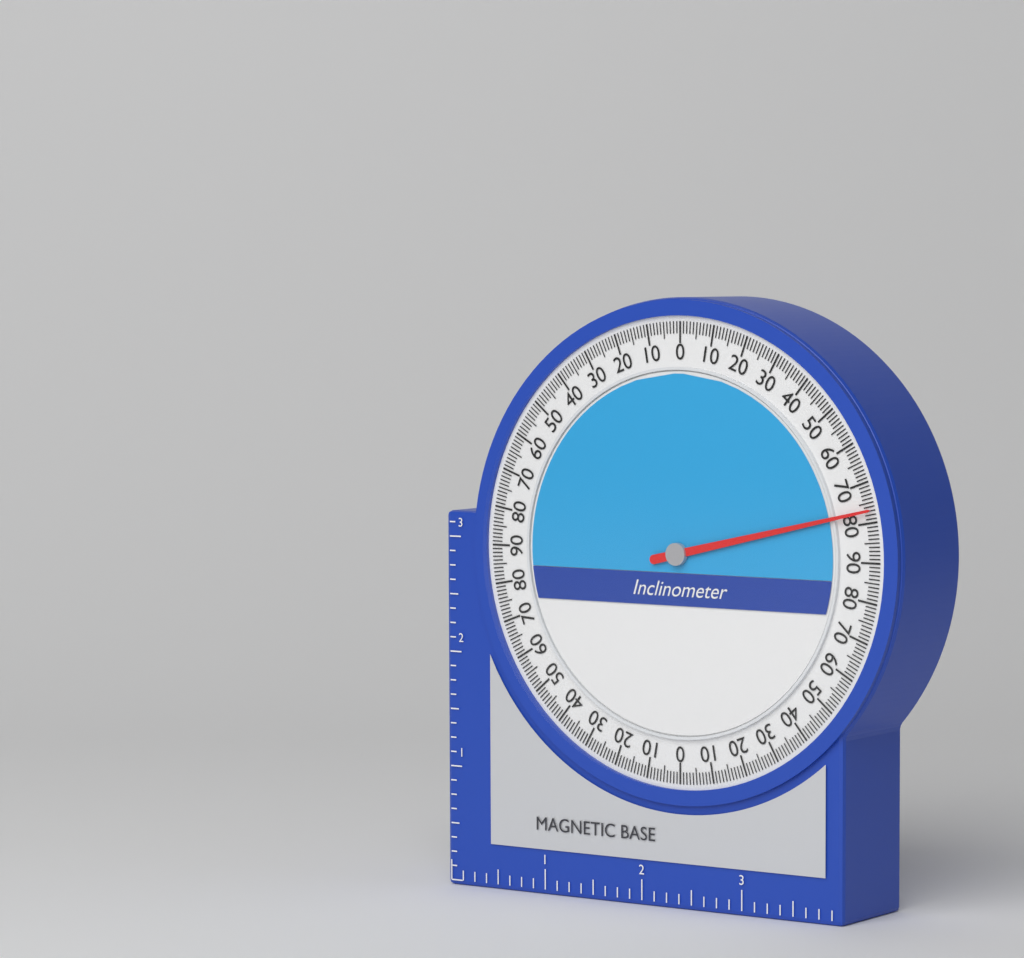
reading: 77 (no unit)
